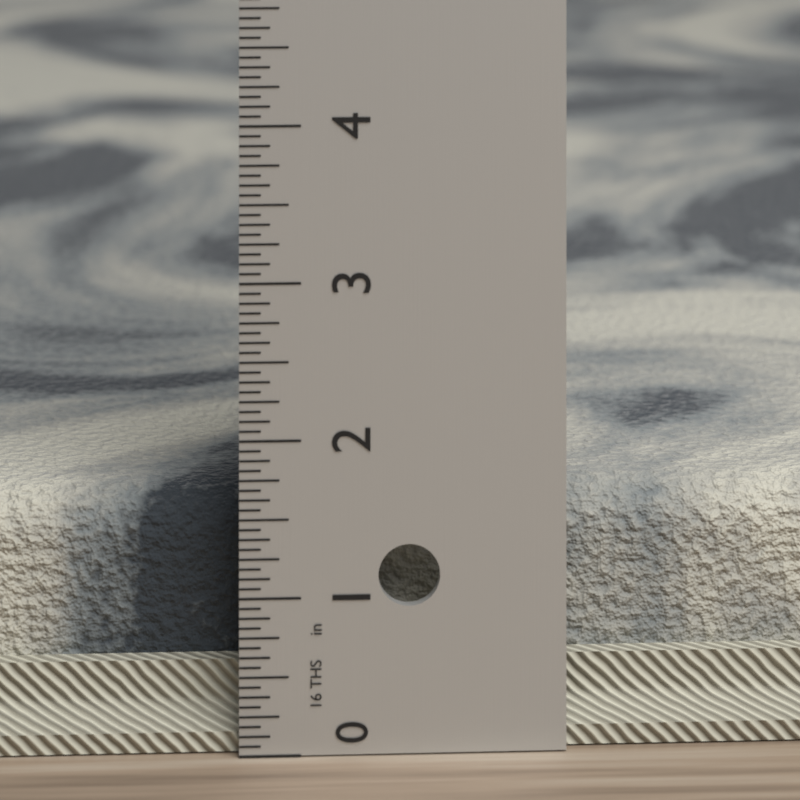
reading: 1.5625 in
